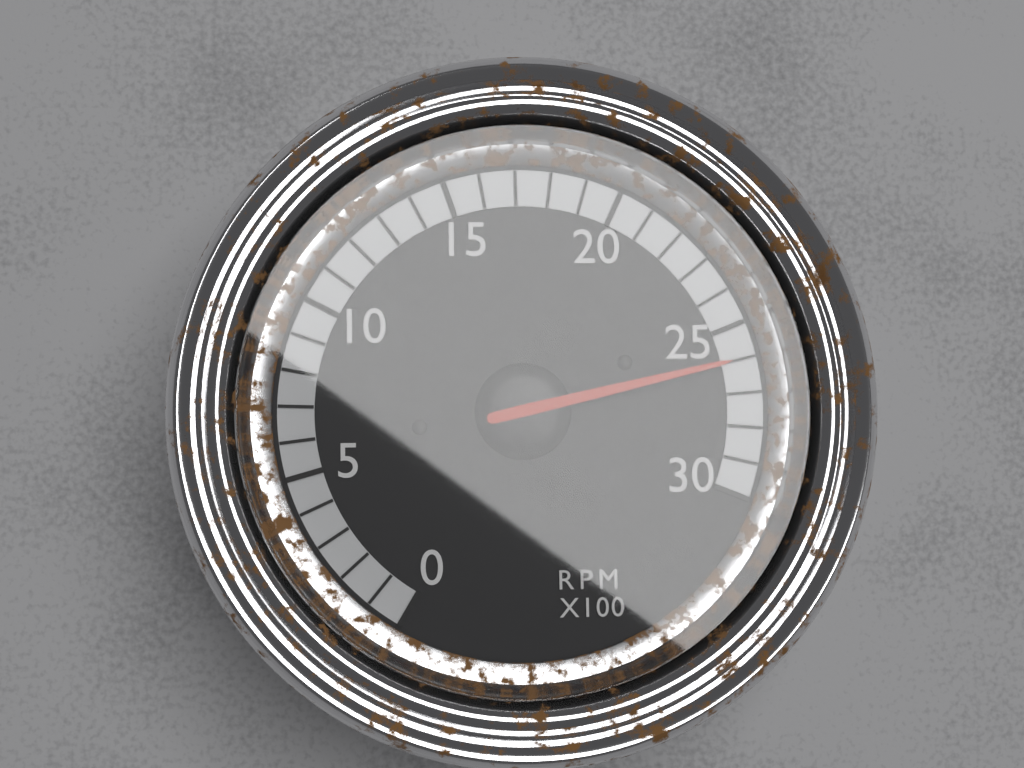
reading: 26 RPM x100
